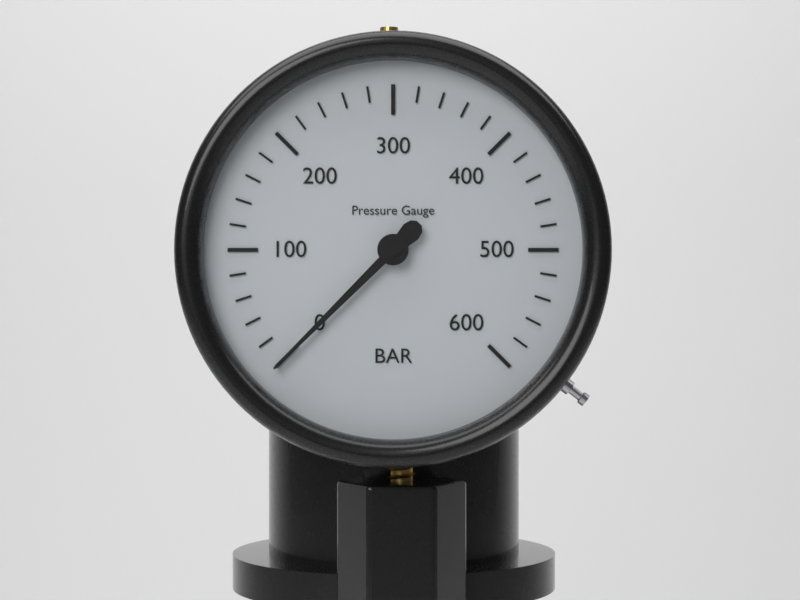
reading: 0 bar
